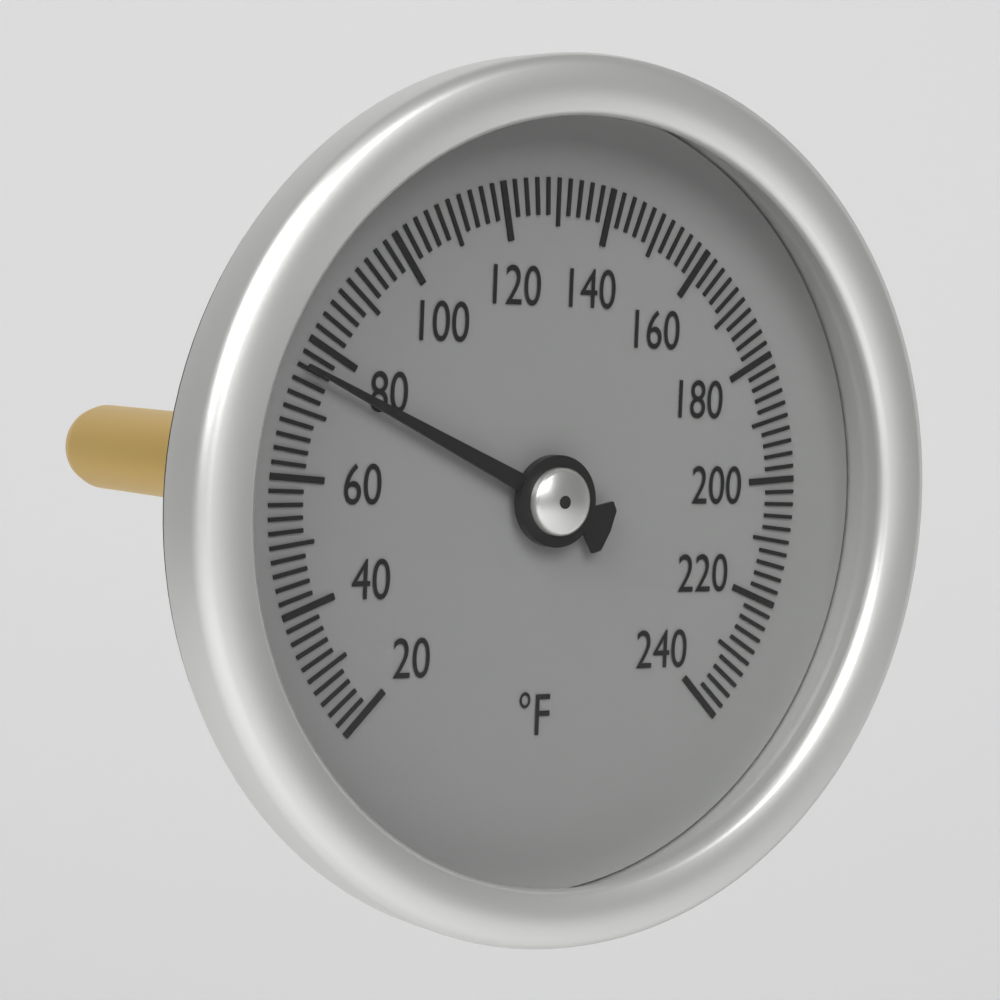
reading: 76 °F
